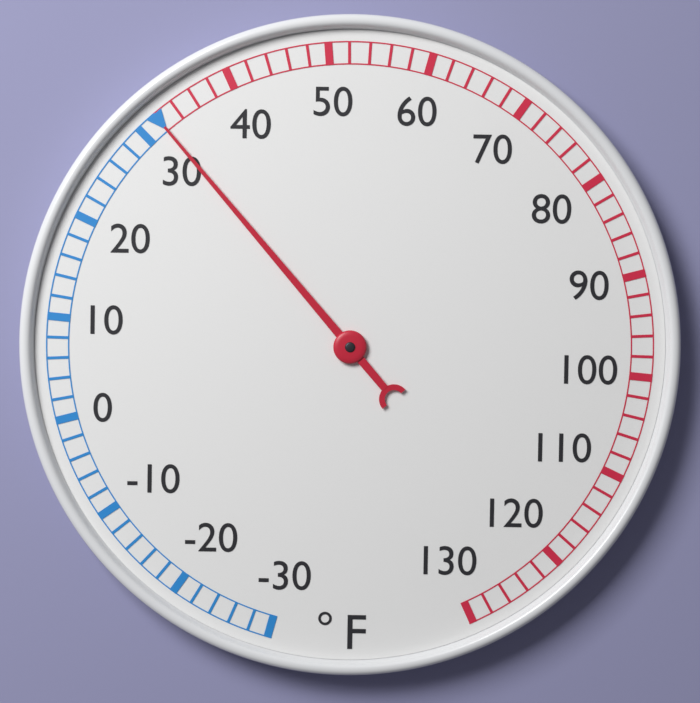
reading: 32 °F
